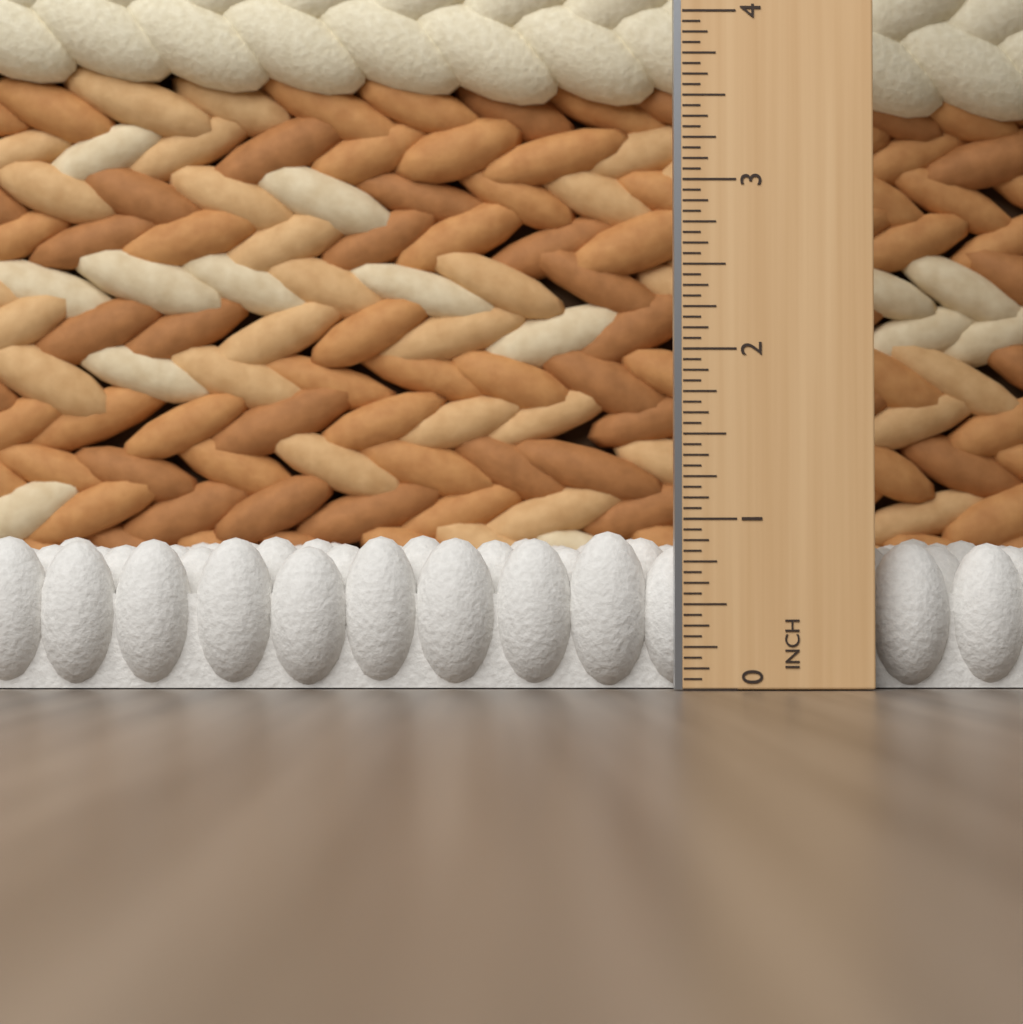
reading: 0.9375 in
